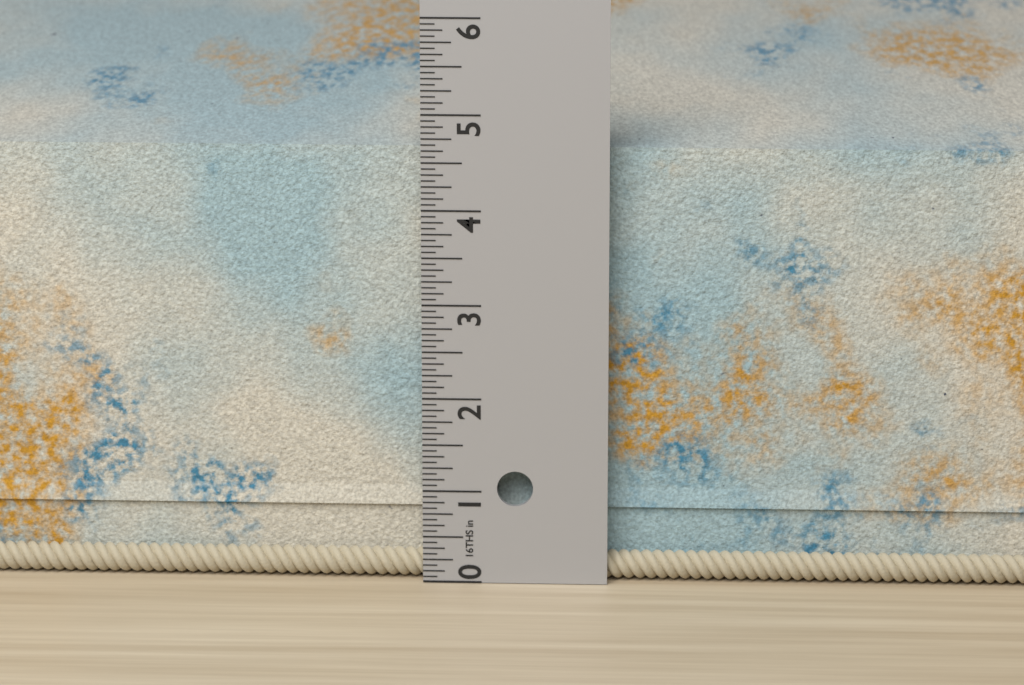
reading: 4.7500 in
